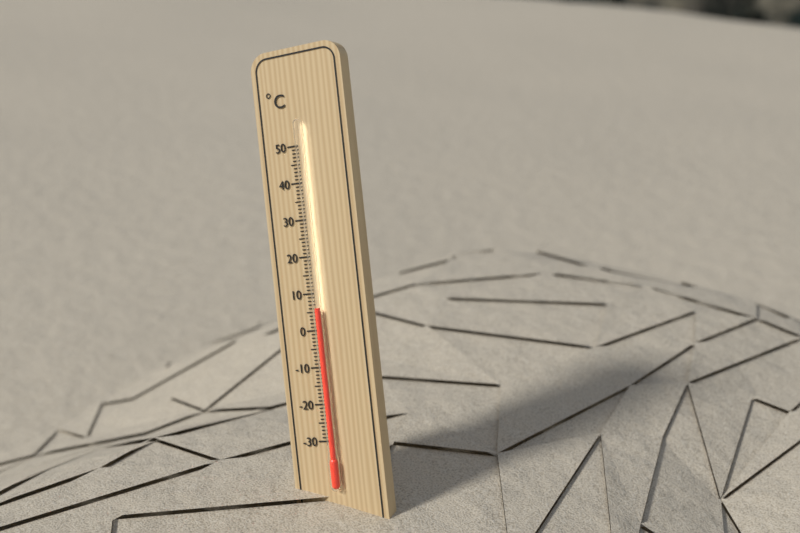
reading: 6 °C
